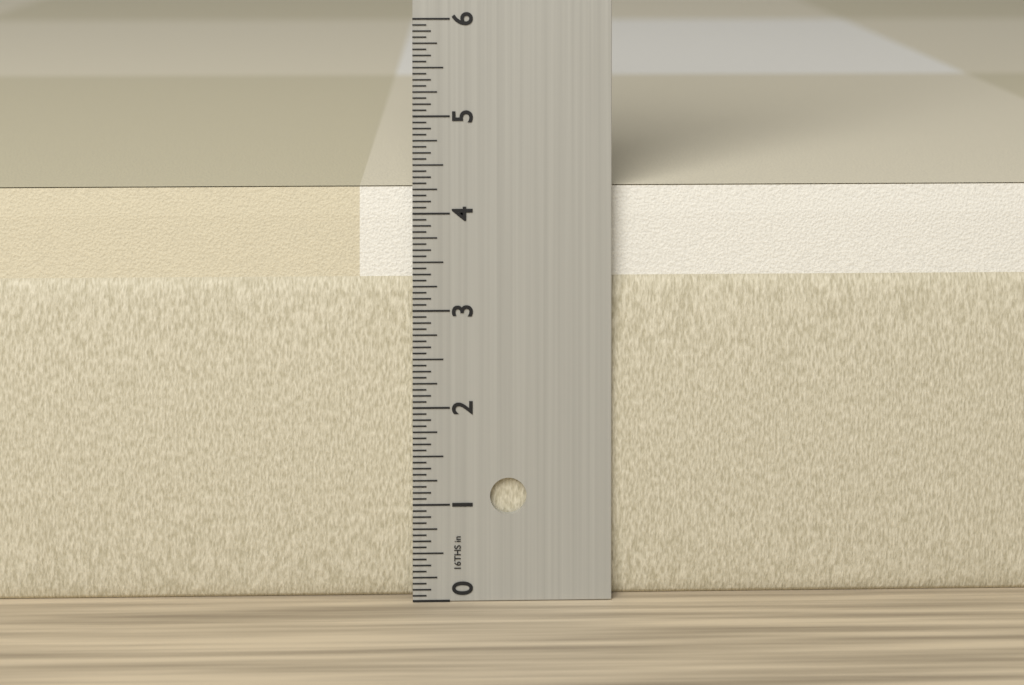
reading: 4.2500 in
